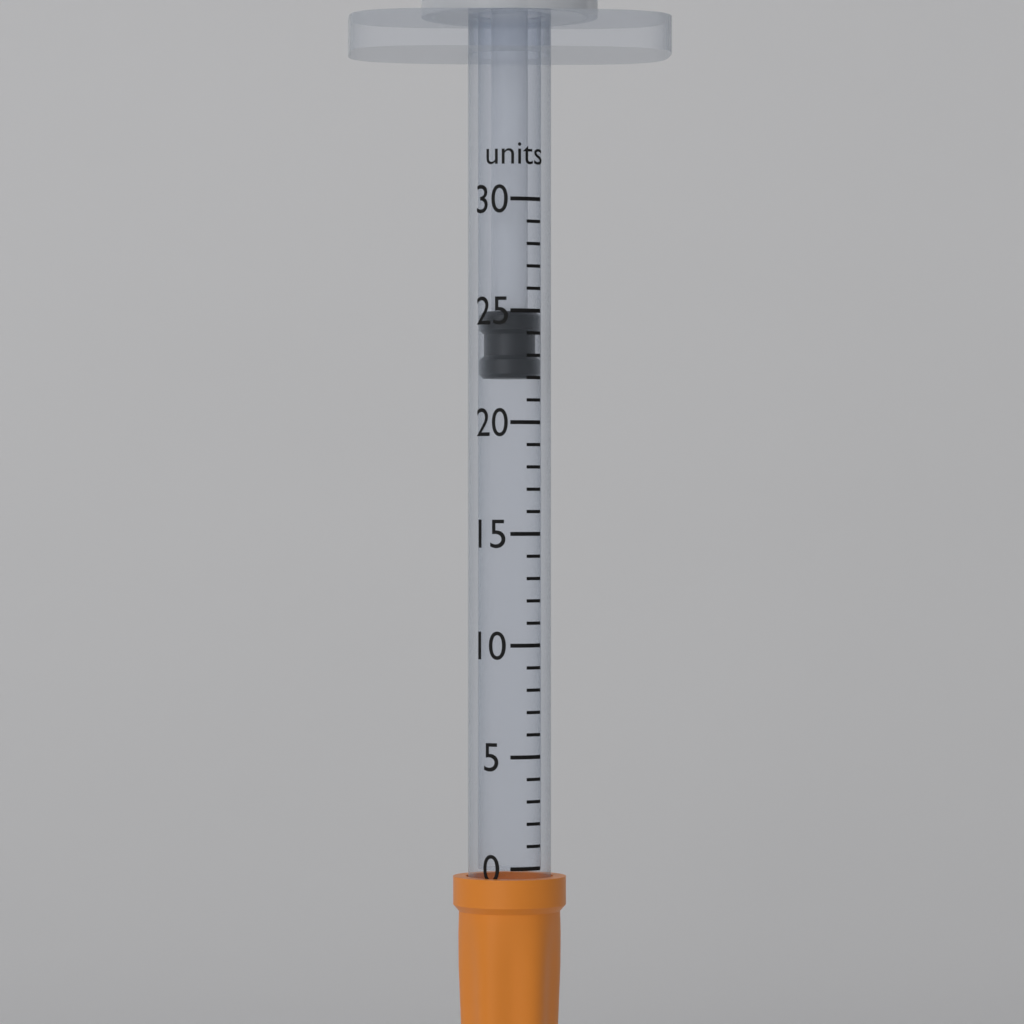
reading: 22 units
